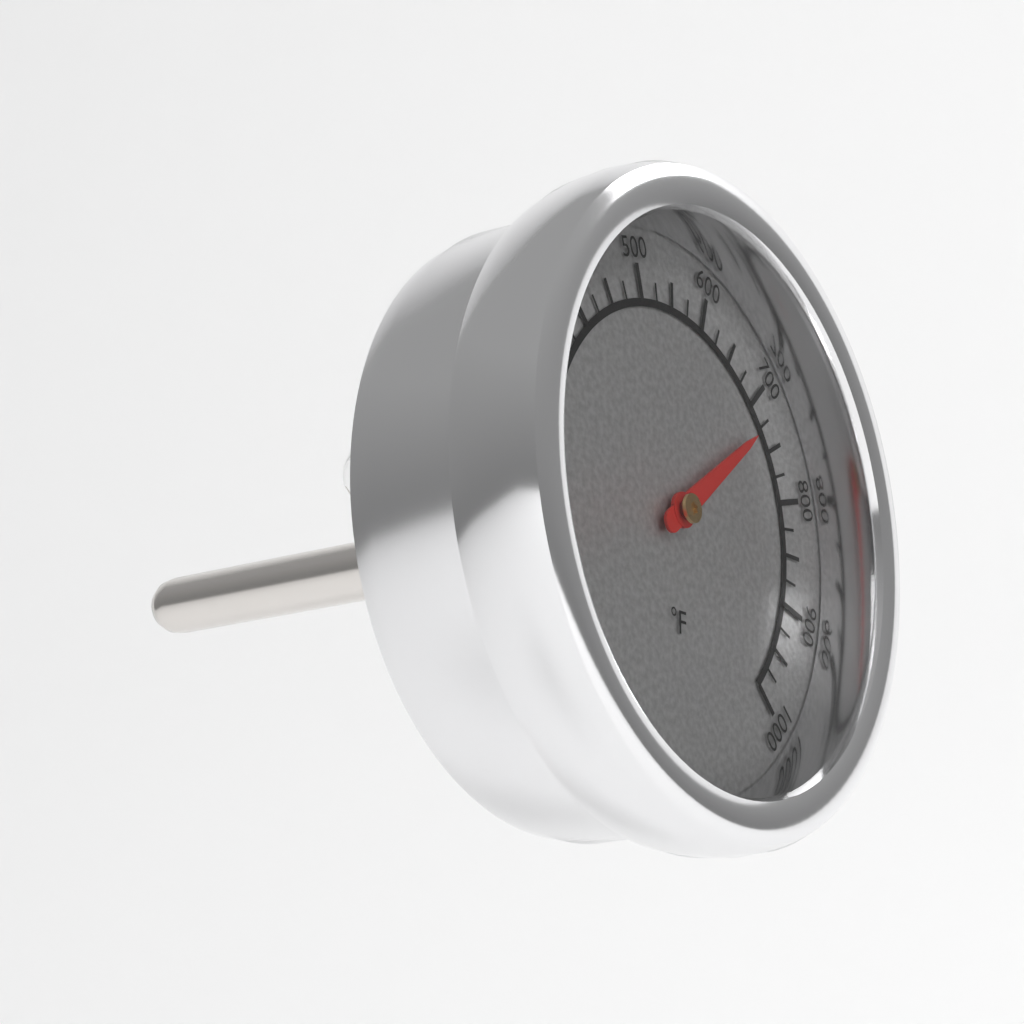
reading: 725 °F
